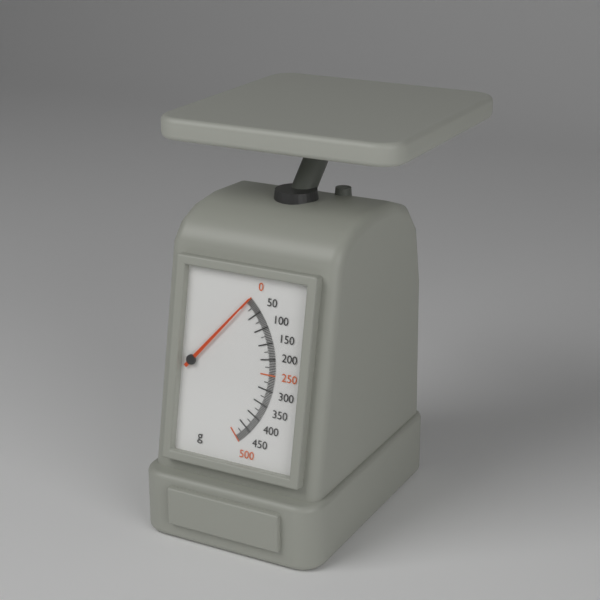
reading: 0 g
